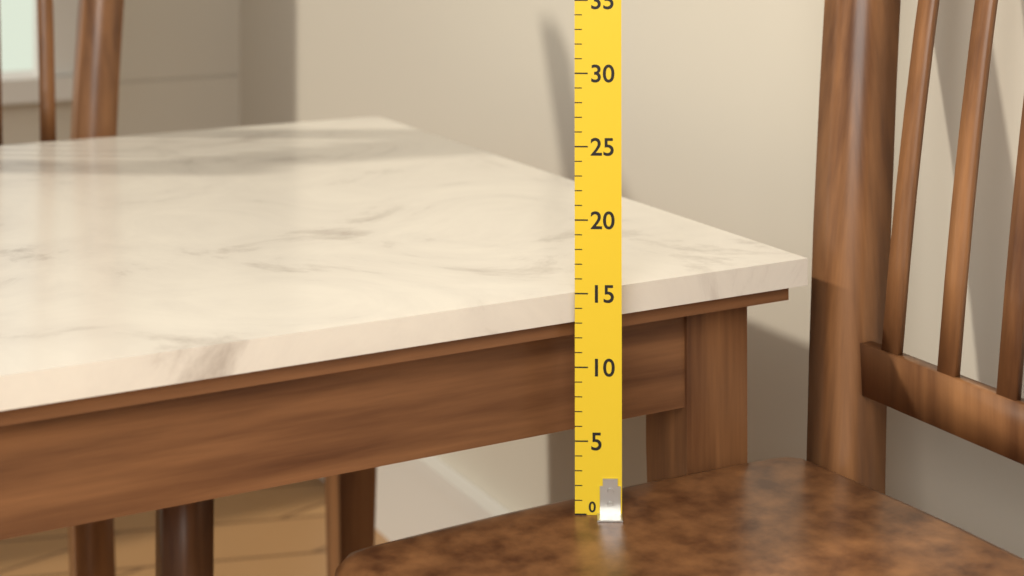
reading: 15 (no unit)
